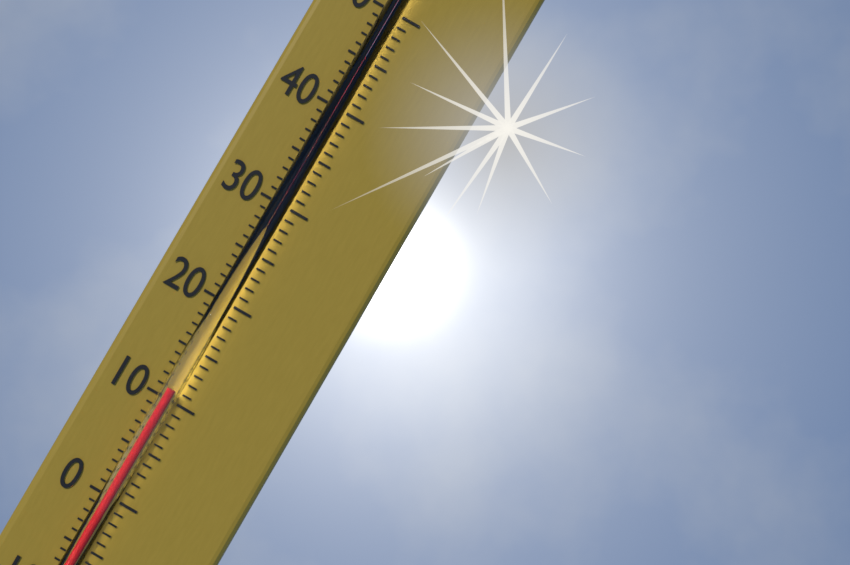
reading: 11 °C
